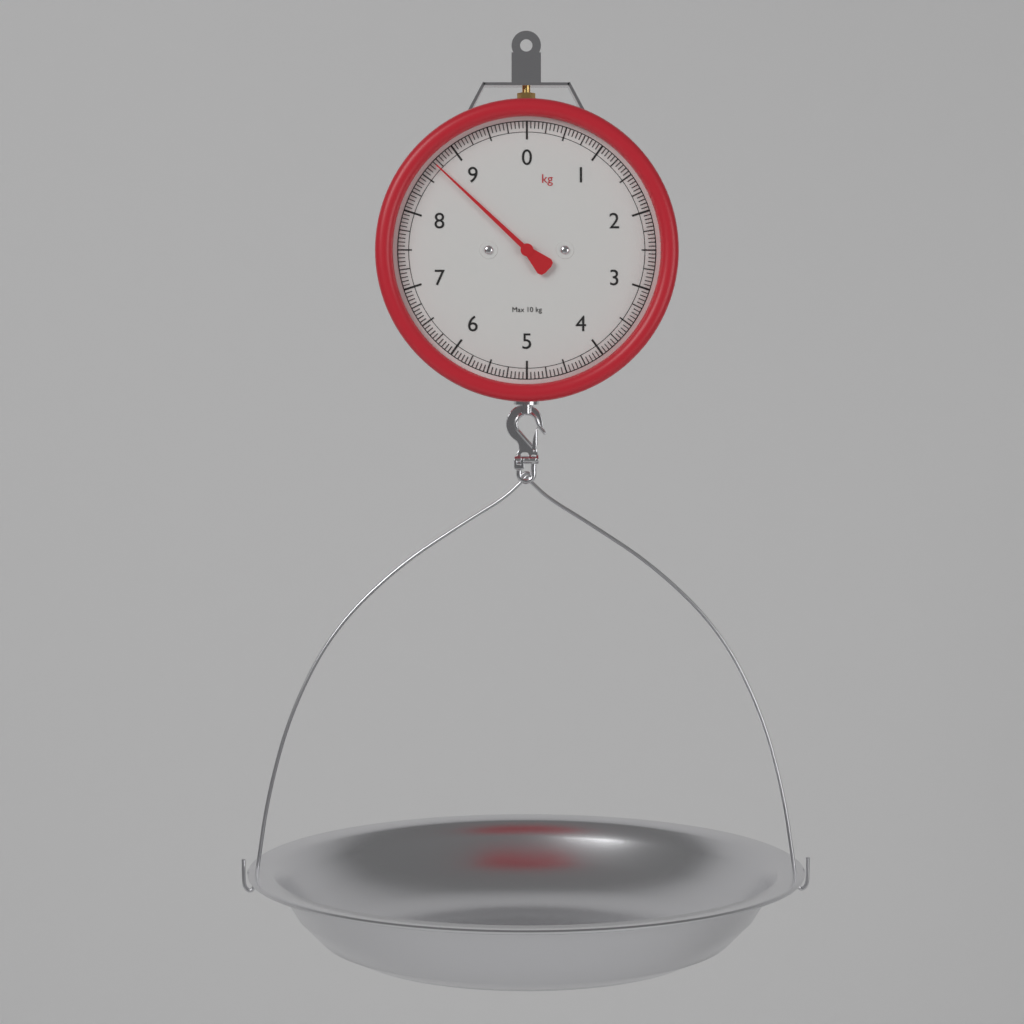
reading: 8.70 kg
